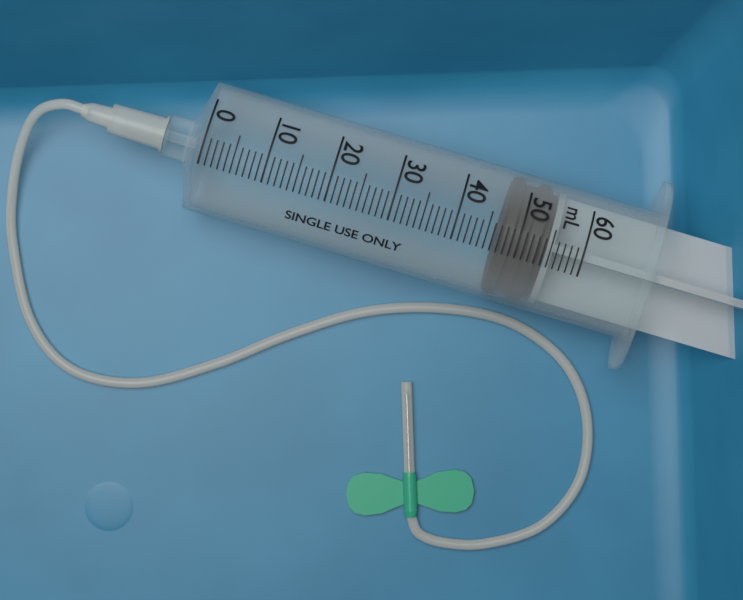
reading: 47 mL
